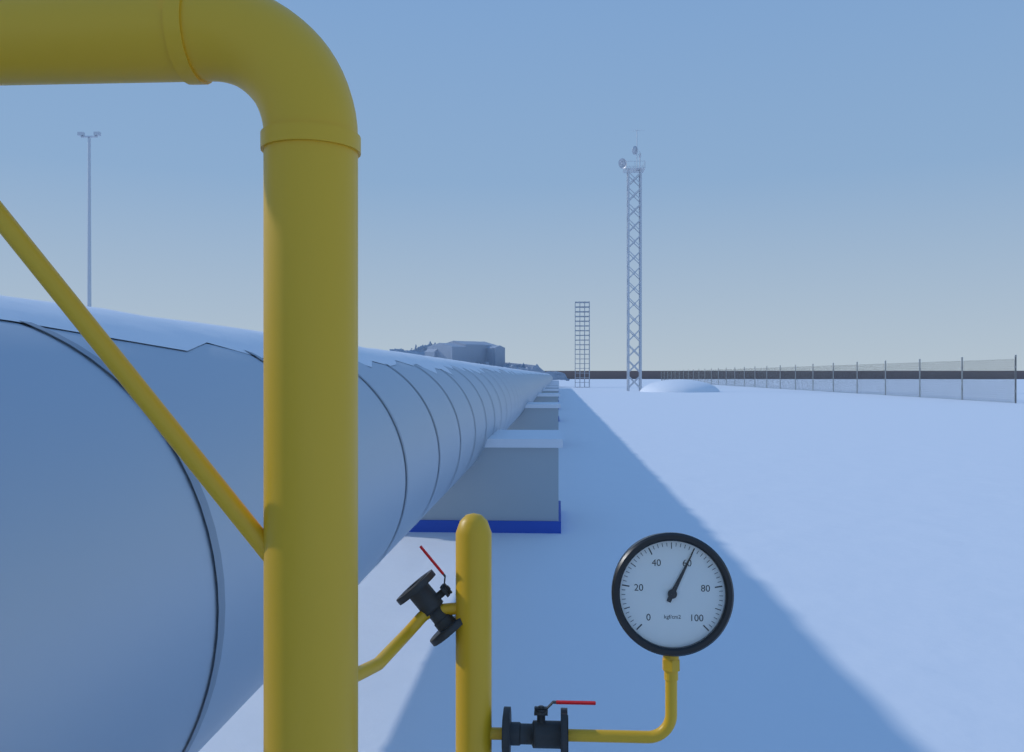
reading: 60 kgf/cm2
